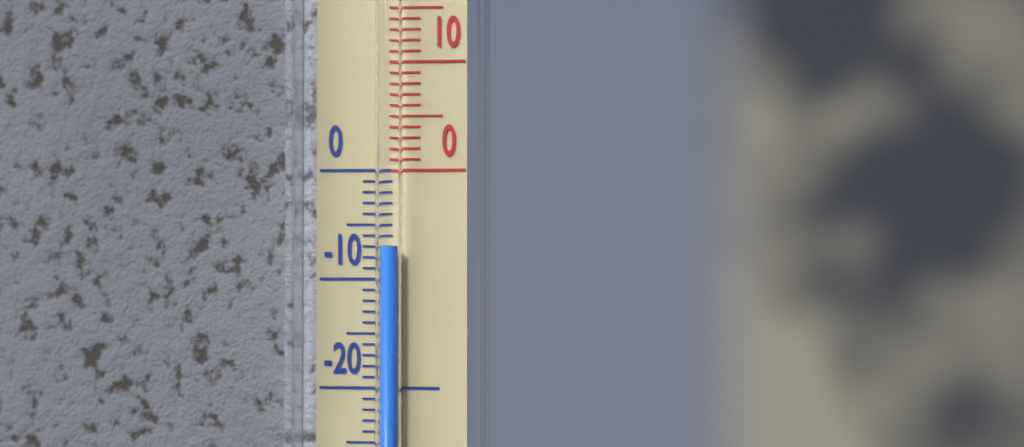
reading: -7 °C
